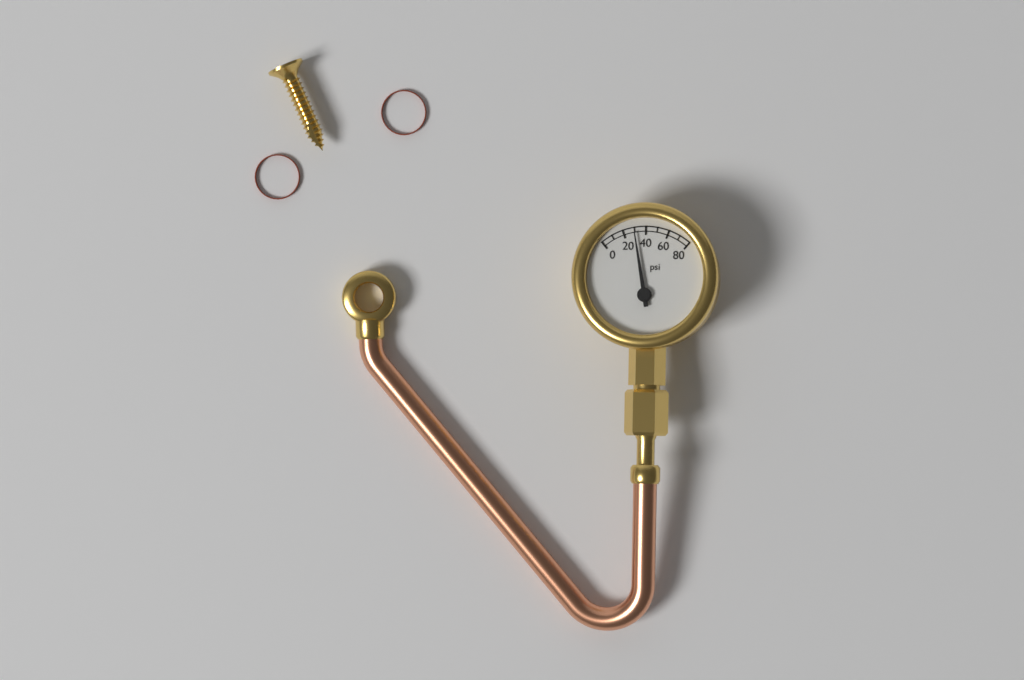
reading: 30 psi
